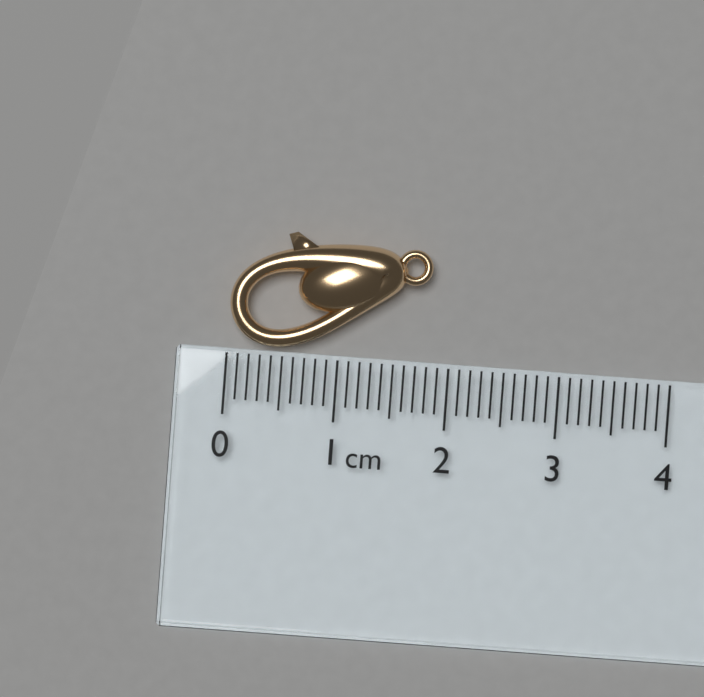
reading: 1.8 cm
